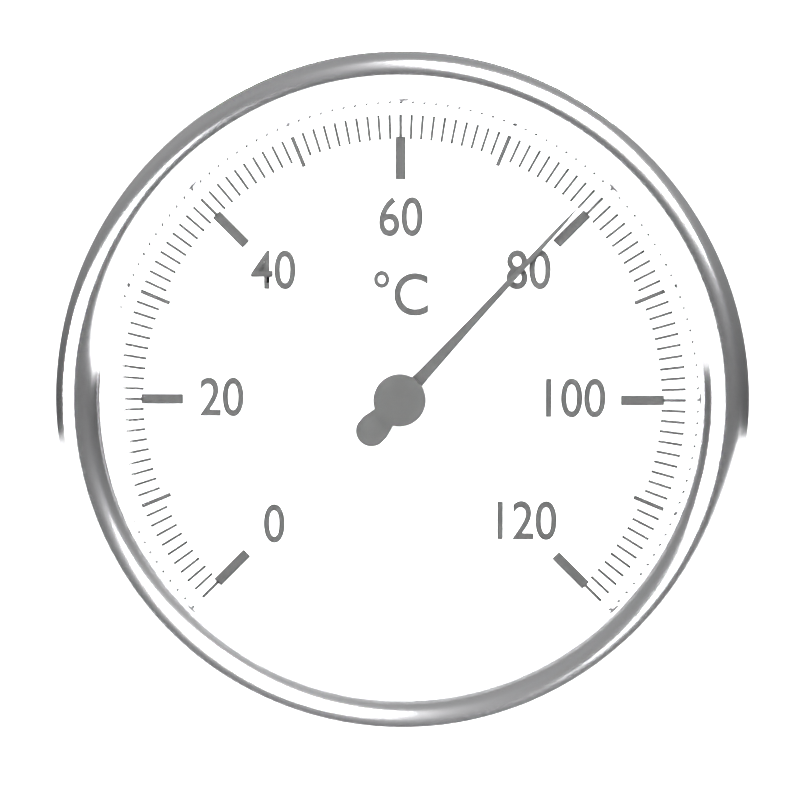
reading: 79 °C
